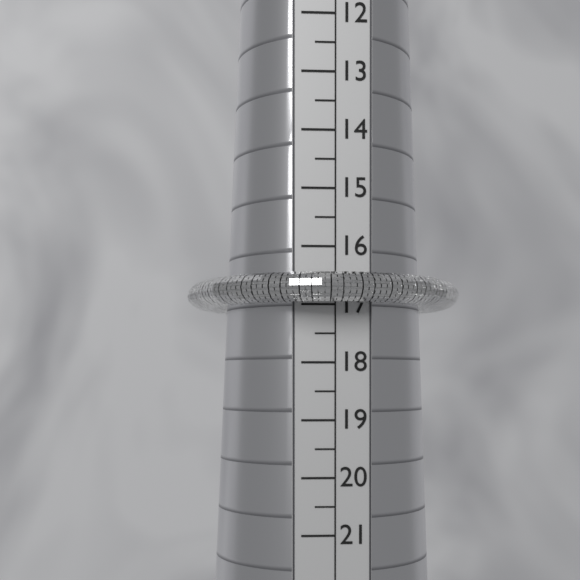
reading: 17.0 (no unit)
